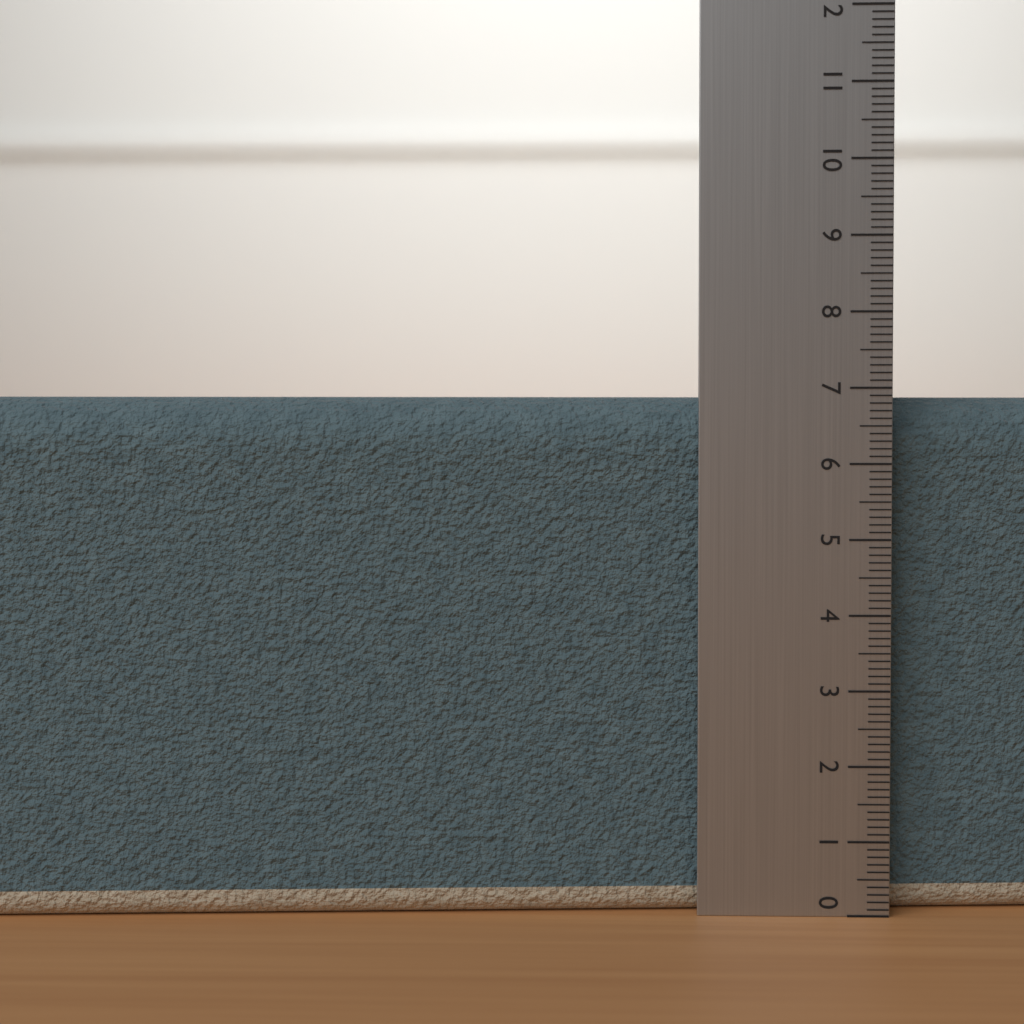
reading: 6.9 (no unit)
